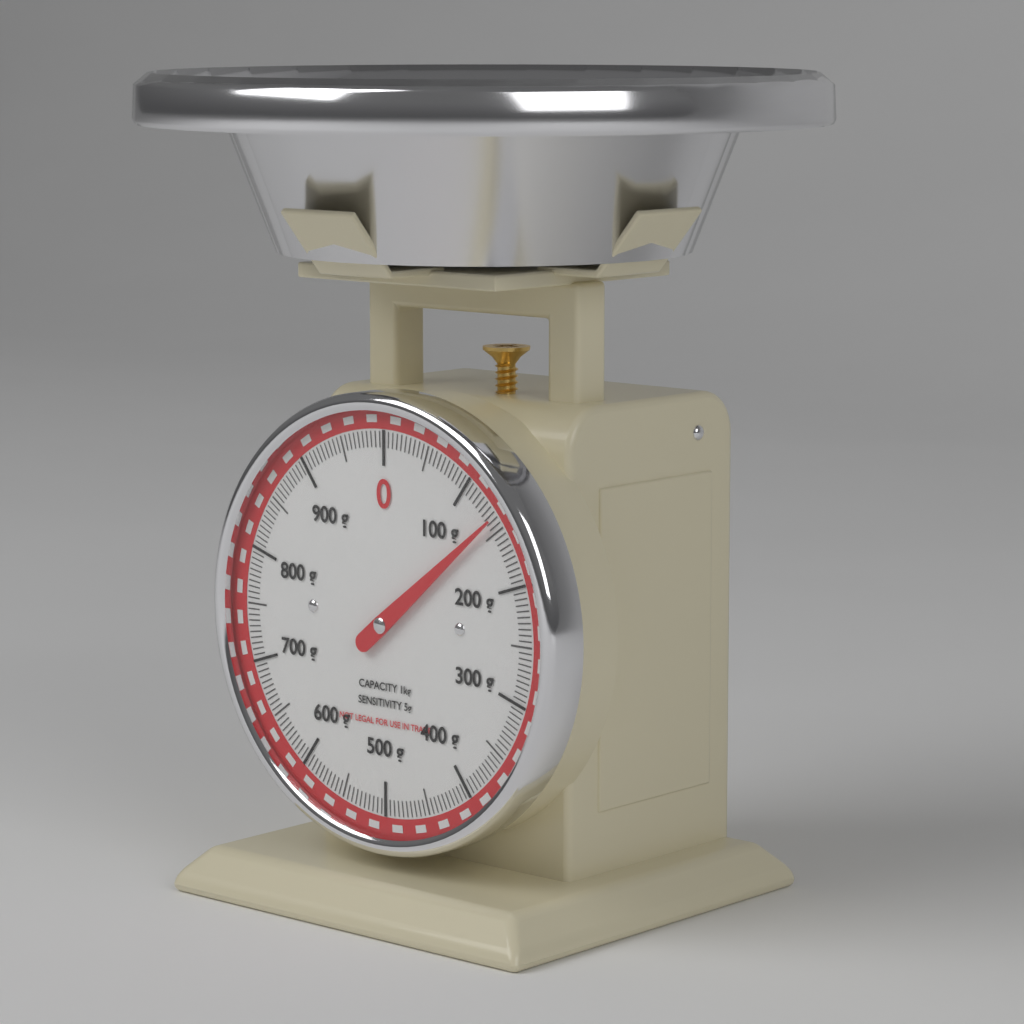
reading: 140 g
